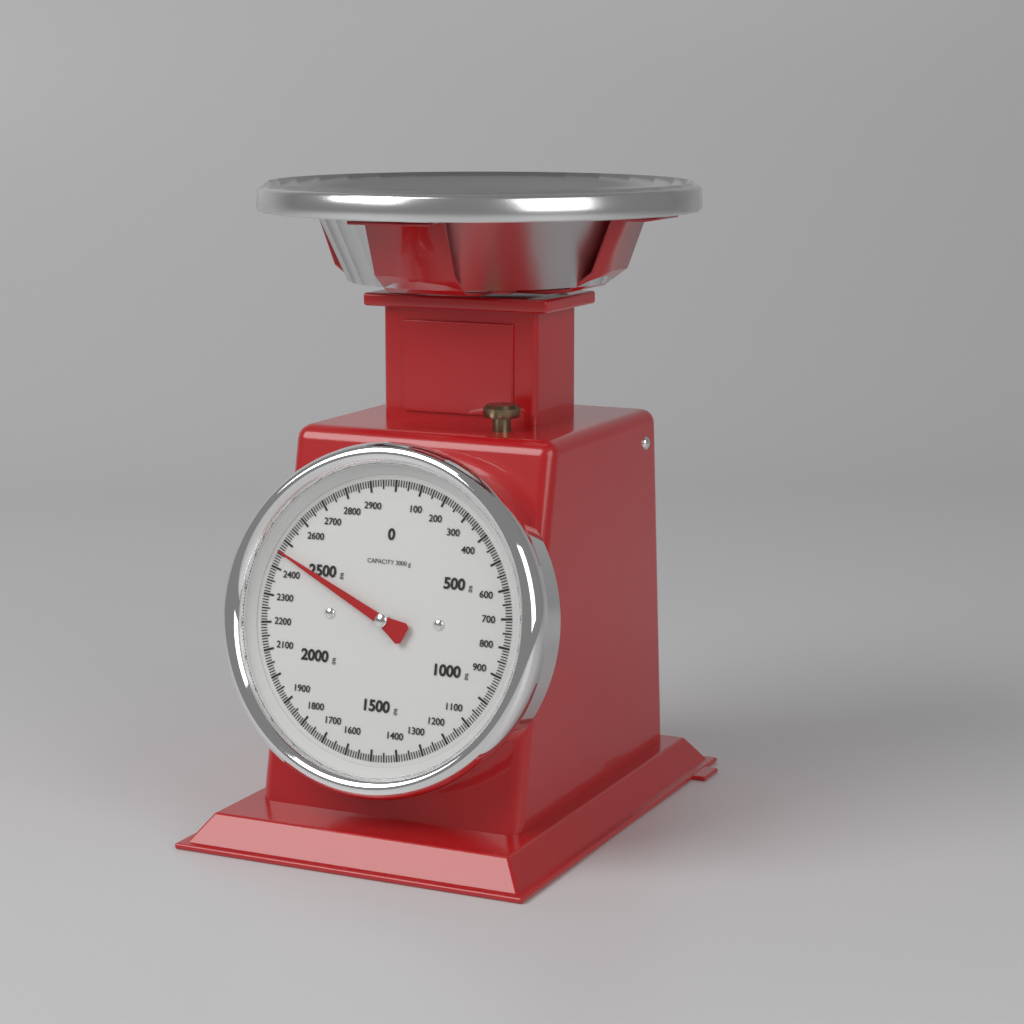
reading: 2460 g
